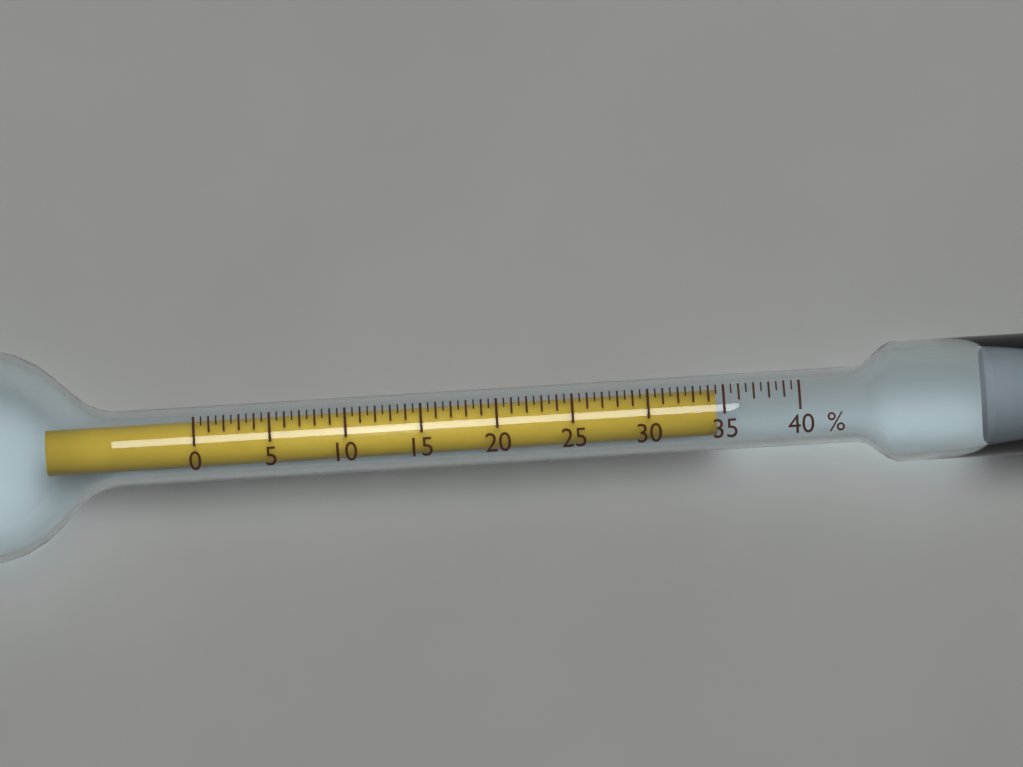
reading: 34.5 %
